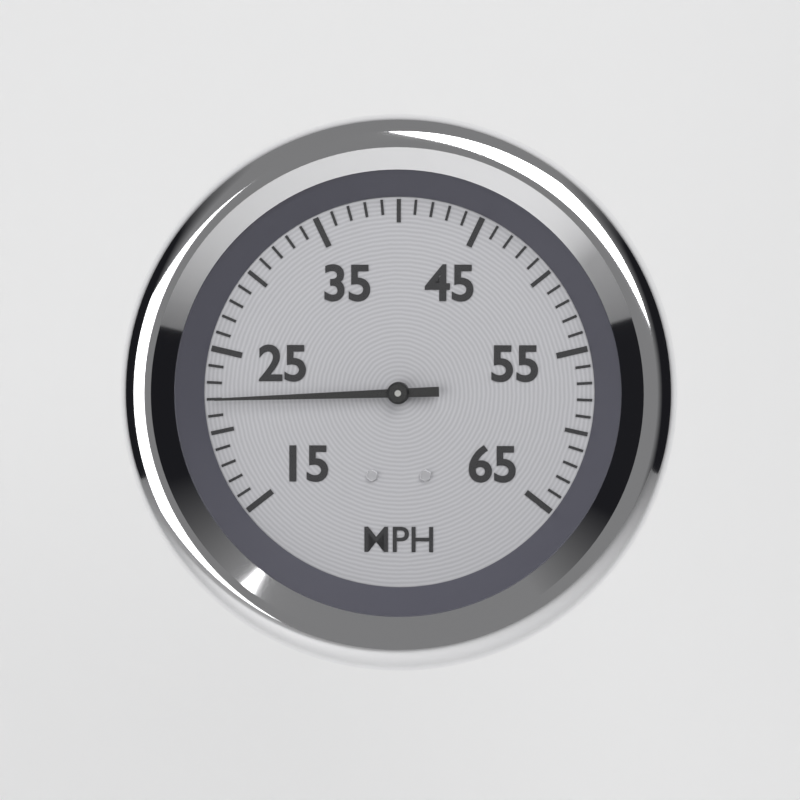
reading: 22 MPH
